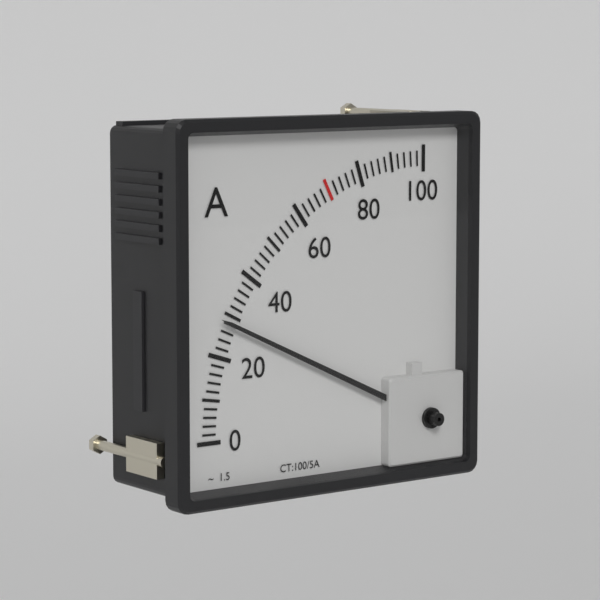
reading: 28 A
